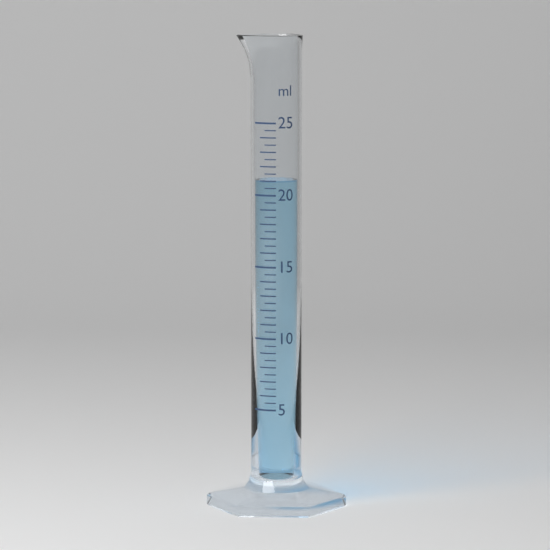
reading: 21.0 ml
